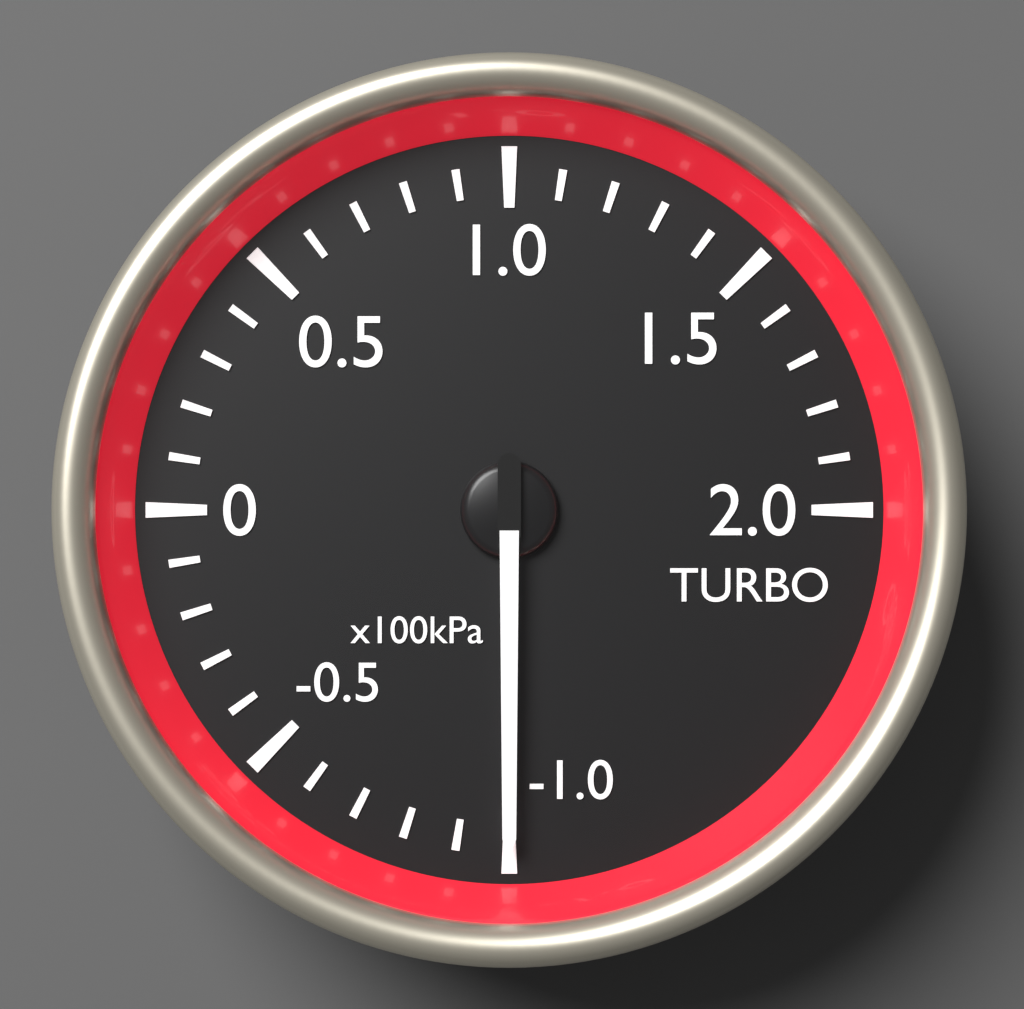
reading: -100 kPa
